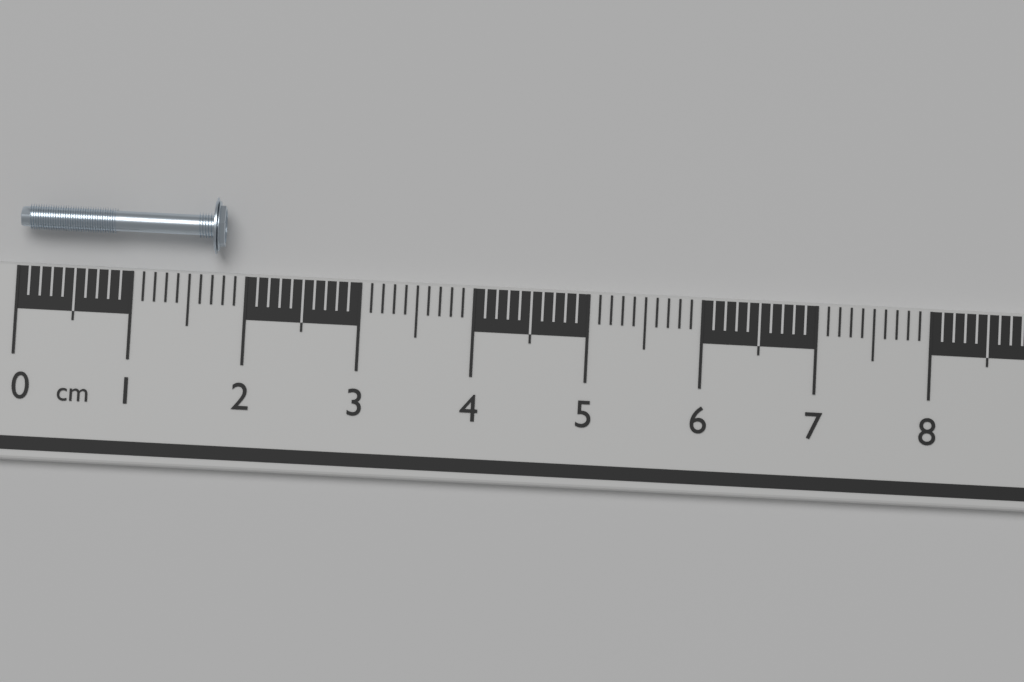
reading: 1.8 cm
